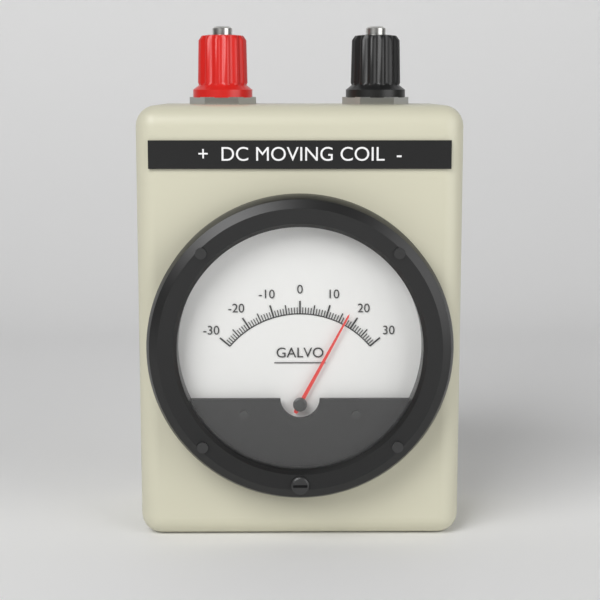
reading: 17 (no unit)
